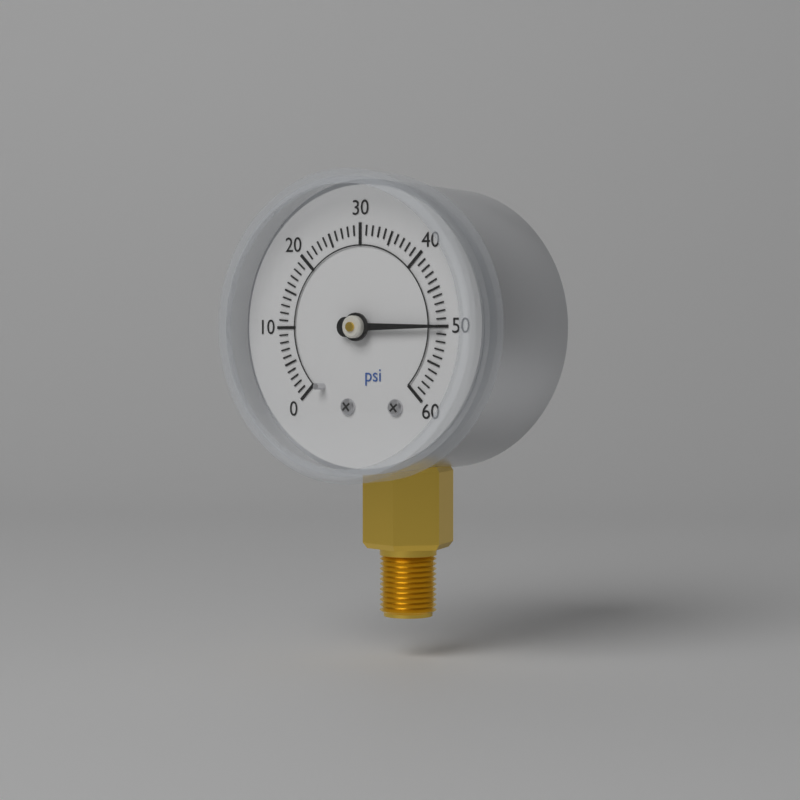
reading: 50 psi
